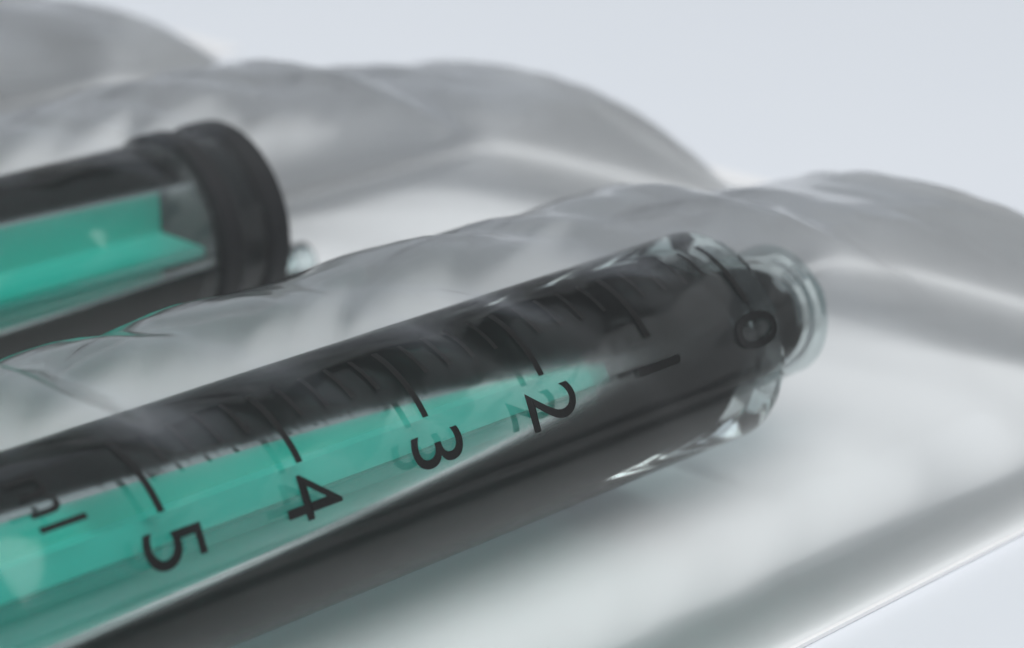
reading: 0.4 ml
